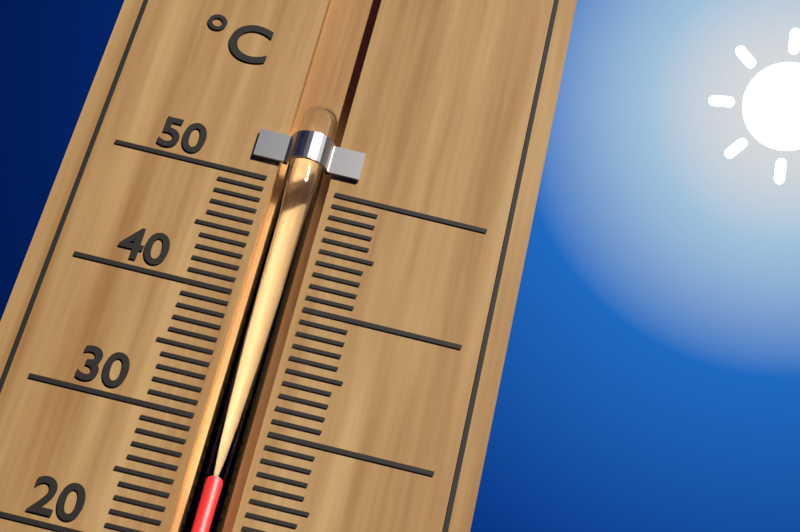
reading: 26 °C
